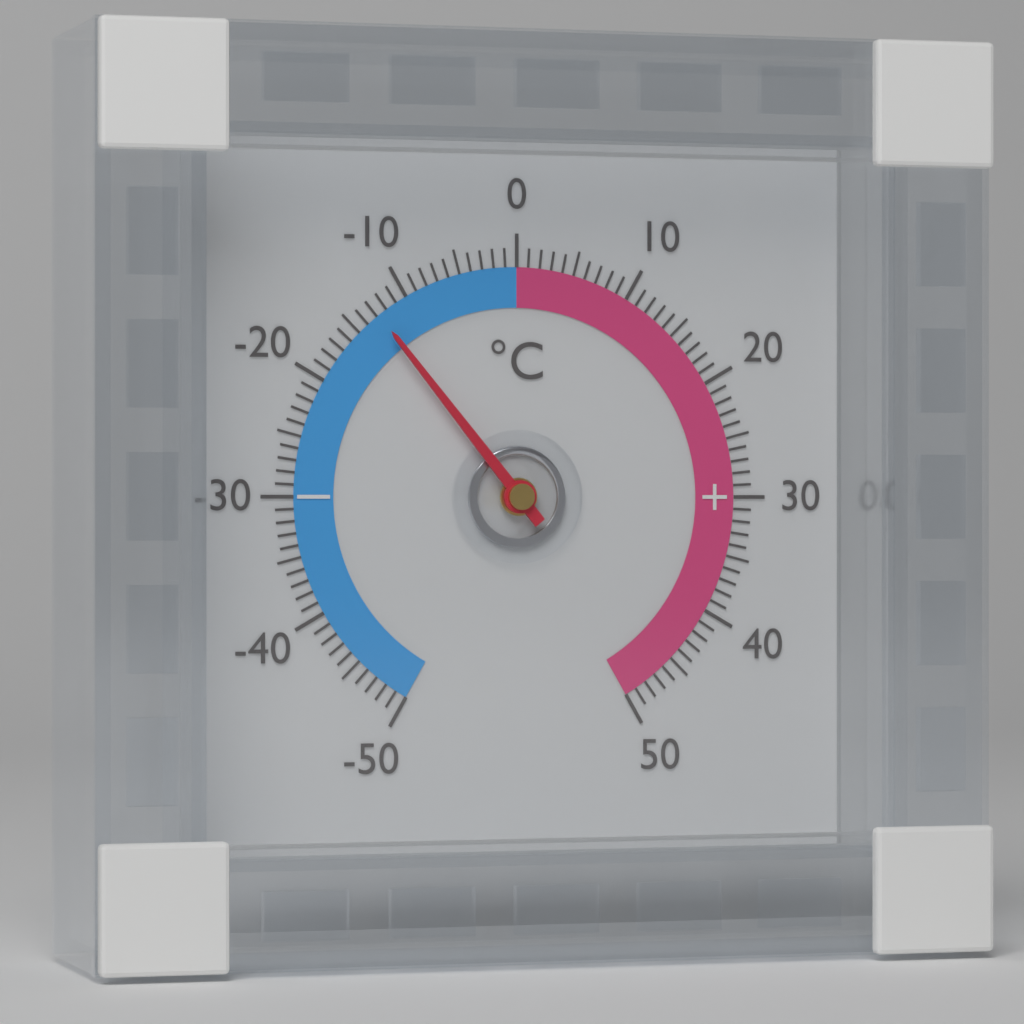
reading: -13 °C
